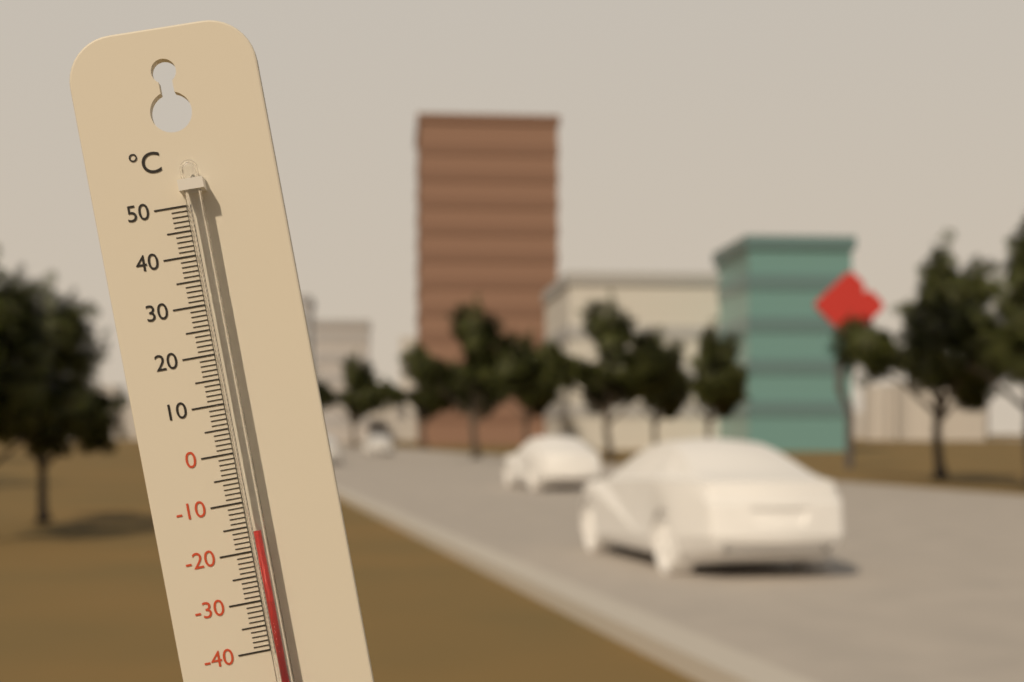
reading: -16 °C
